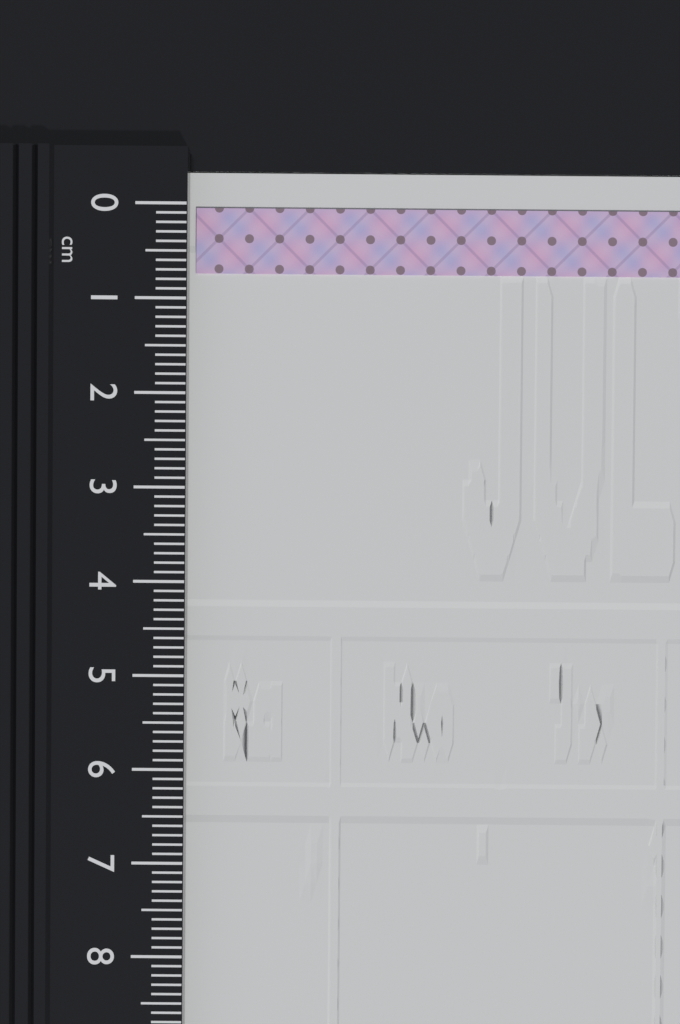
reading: 0.7 cm
